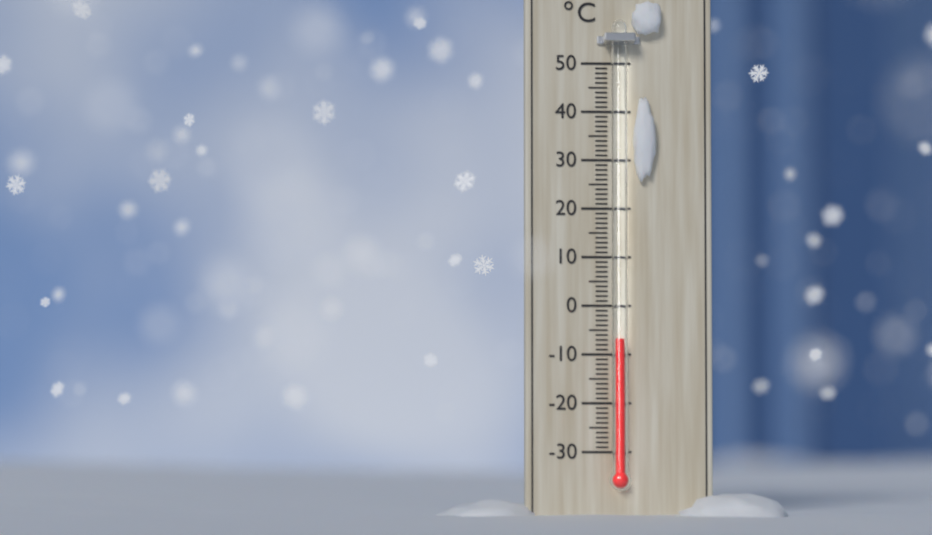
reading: -7 °C
